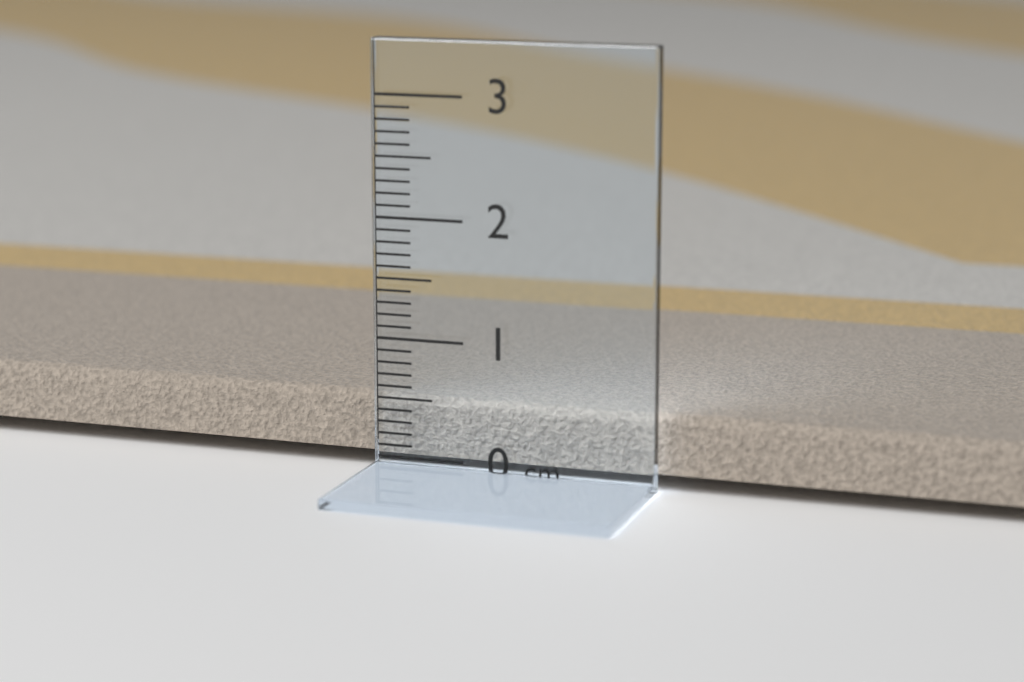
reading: 0.5 cm
